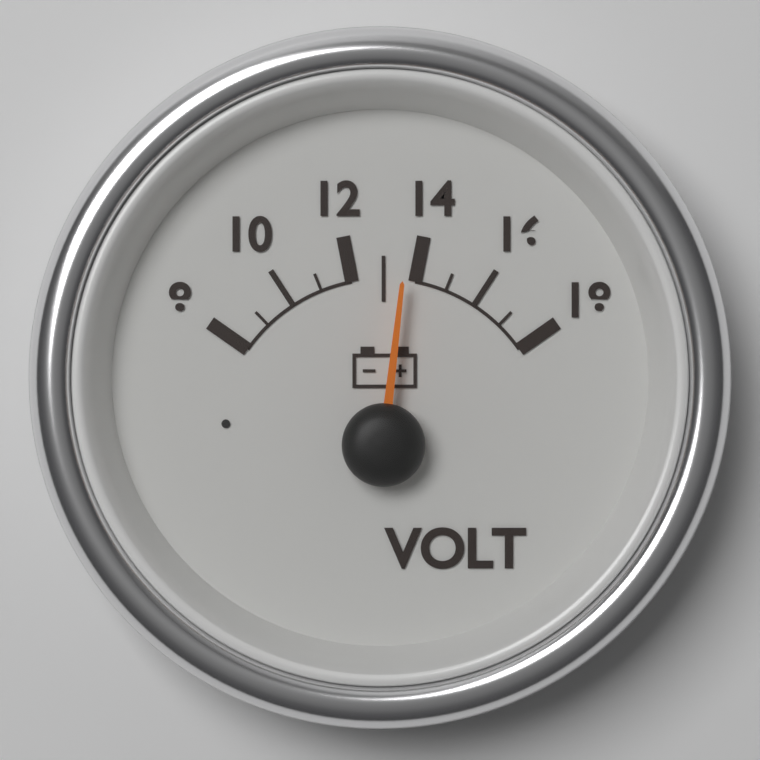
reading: 13.6 V
